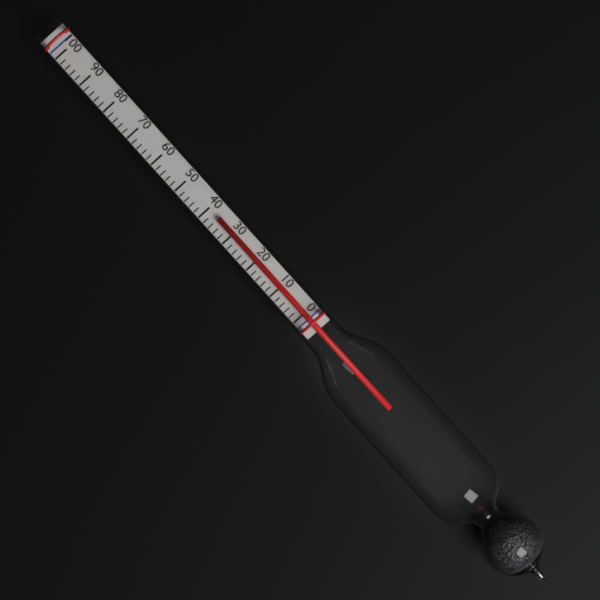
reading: 36 (no unit)
